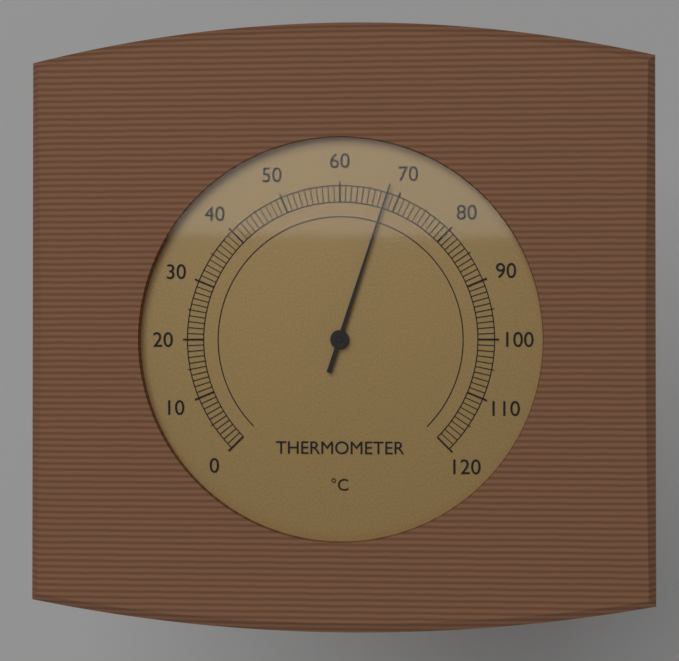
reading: 68 °C
